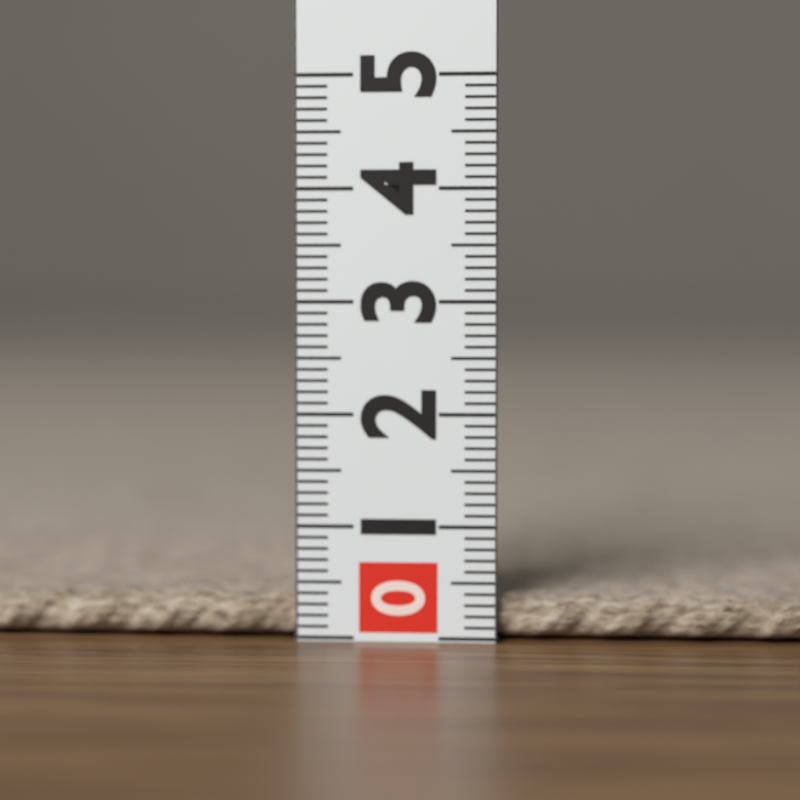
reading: 0.4 (no unit)
